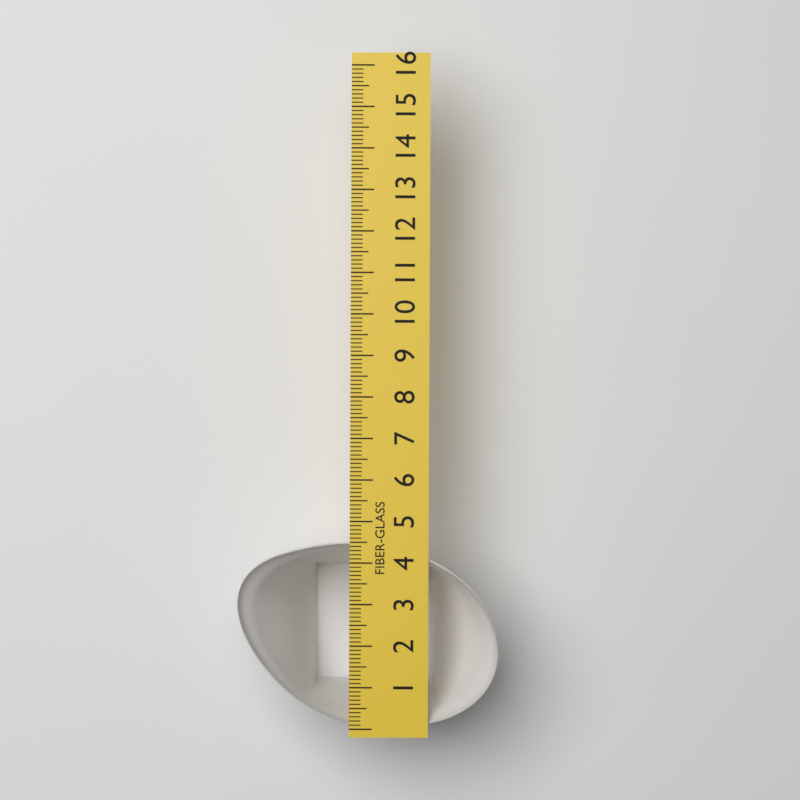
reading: 4.5 (no unit)
